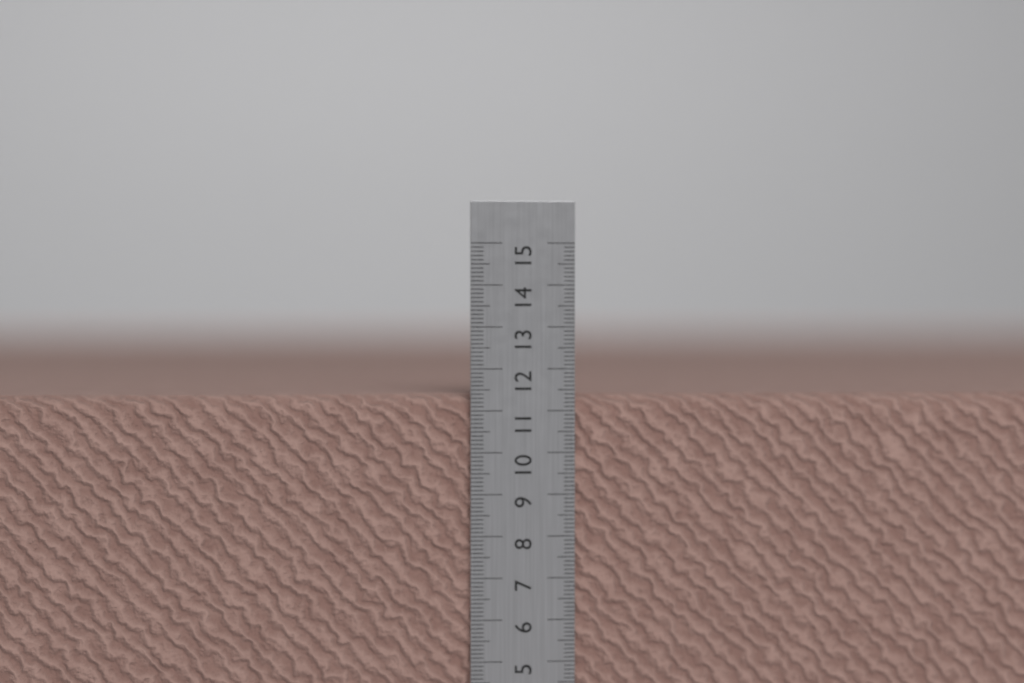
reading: 11.4 cm
